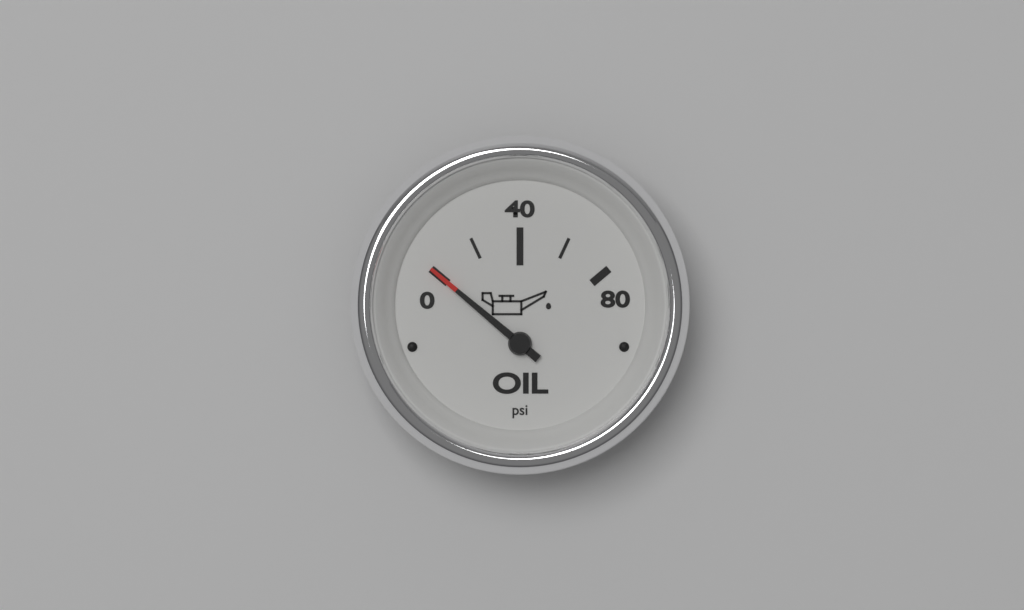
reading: 0 psi
